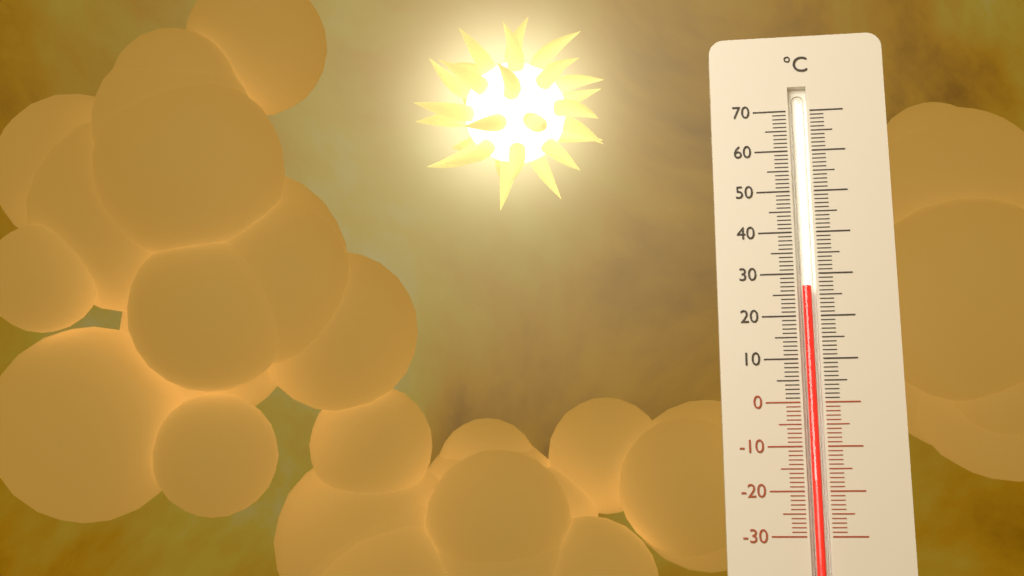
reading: 27 °C
